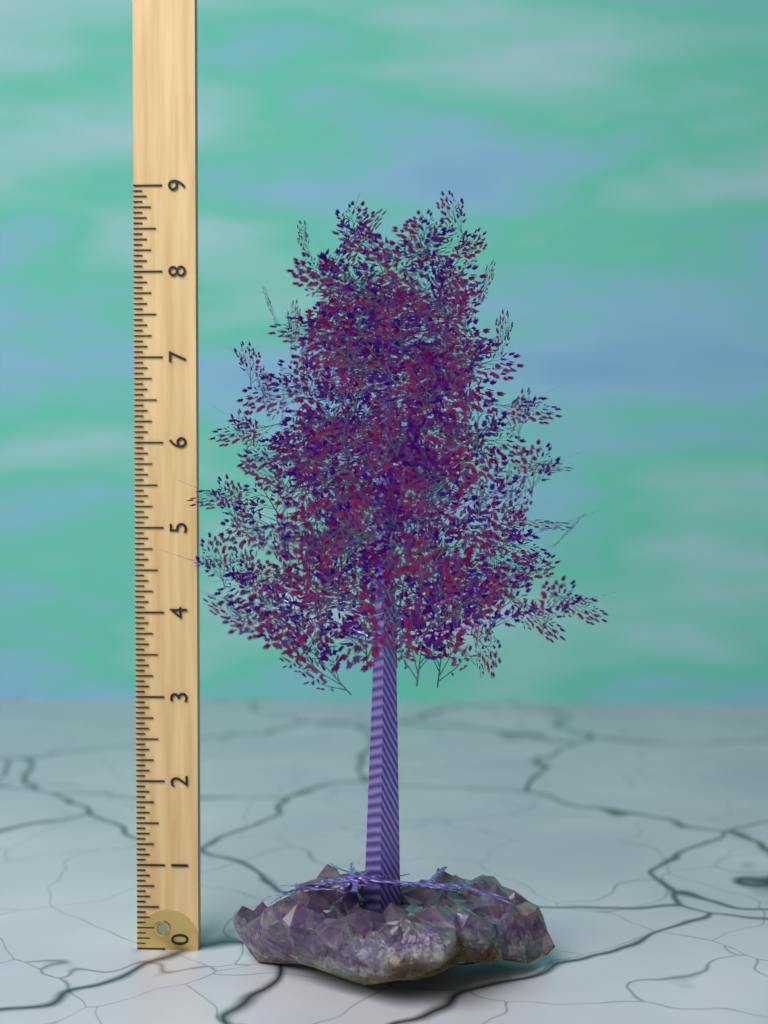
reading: 8.7500 (no unit)
